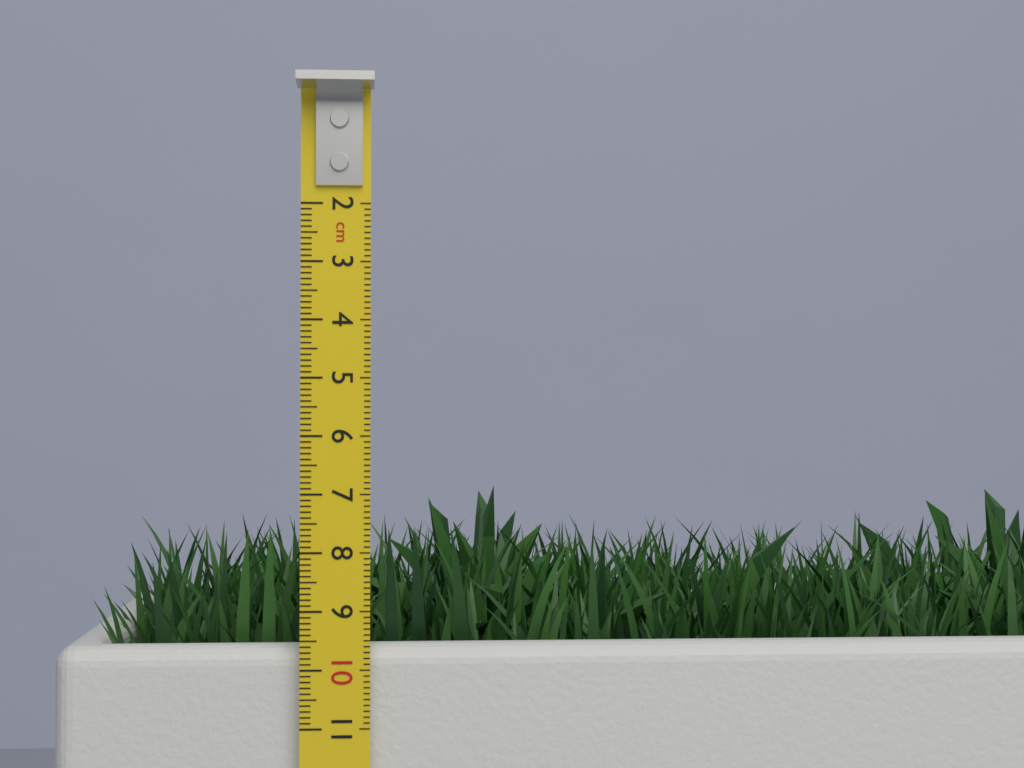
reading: 7.6 cm
